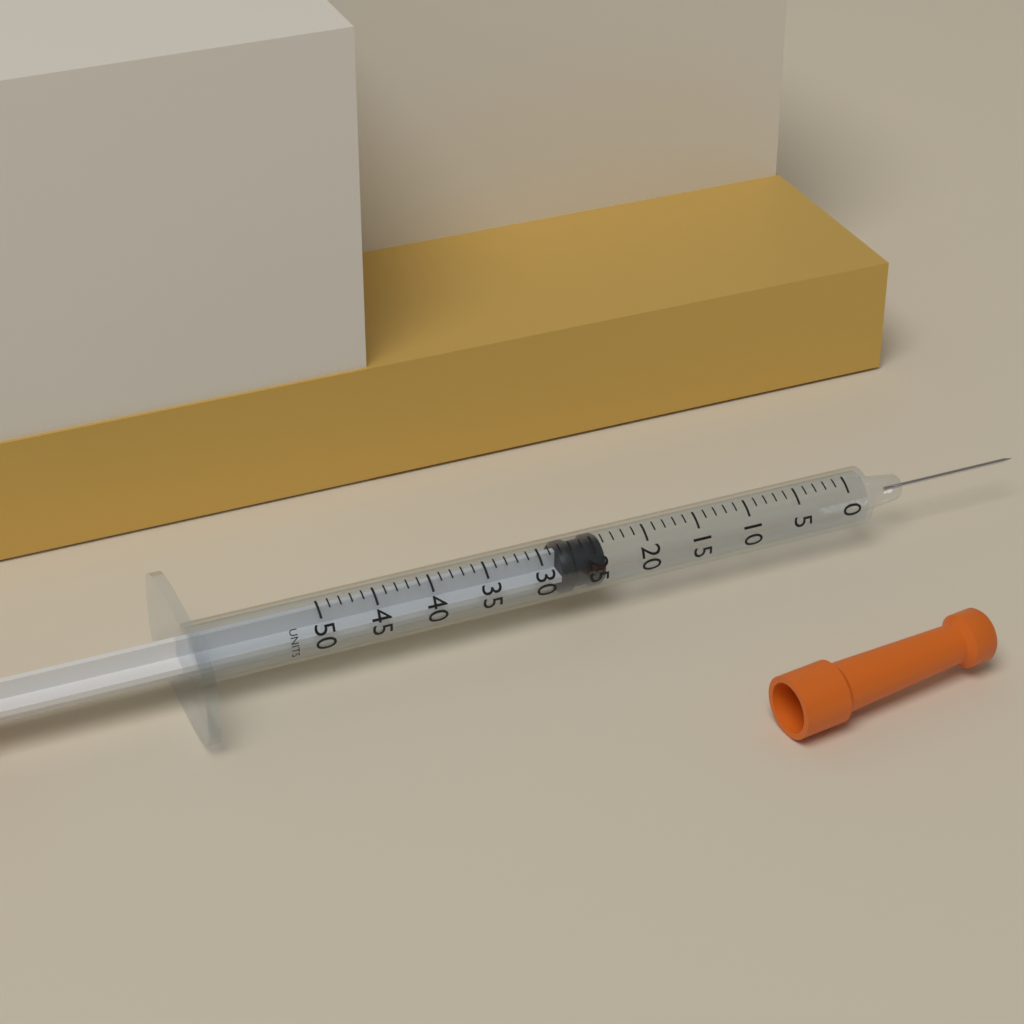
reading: 24 units
